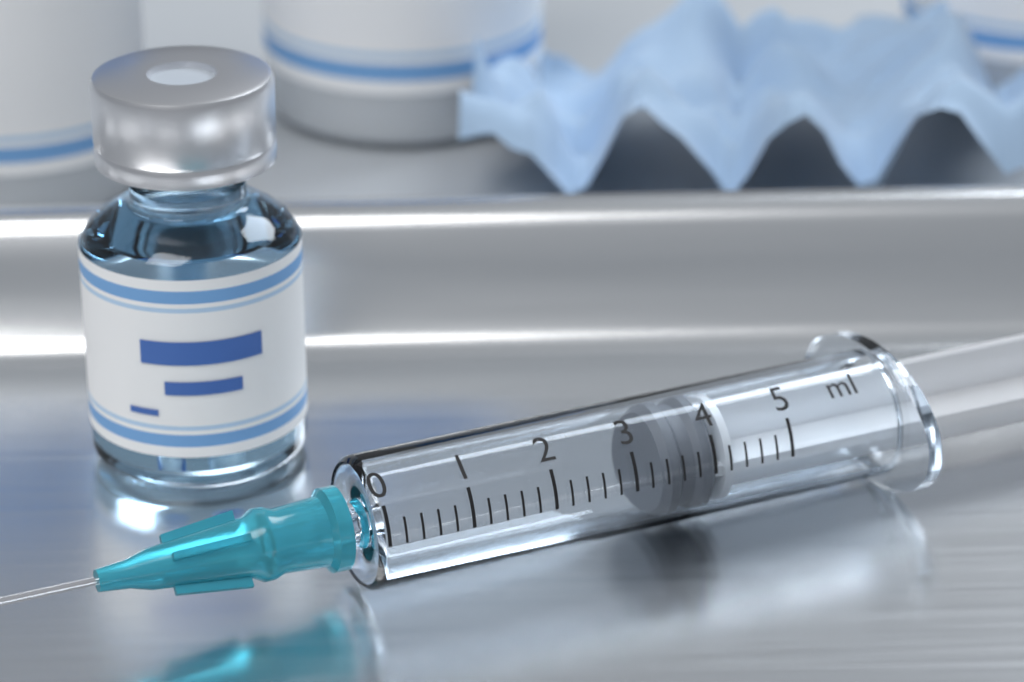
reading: 3.4 ml
